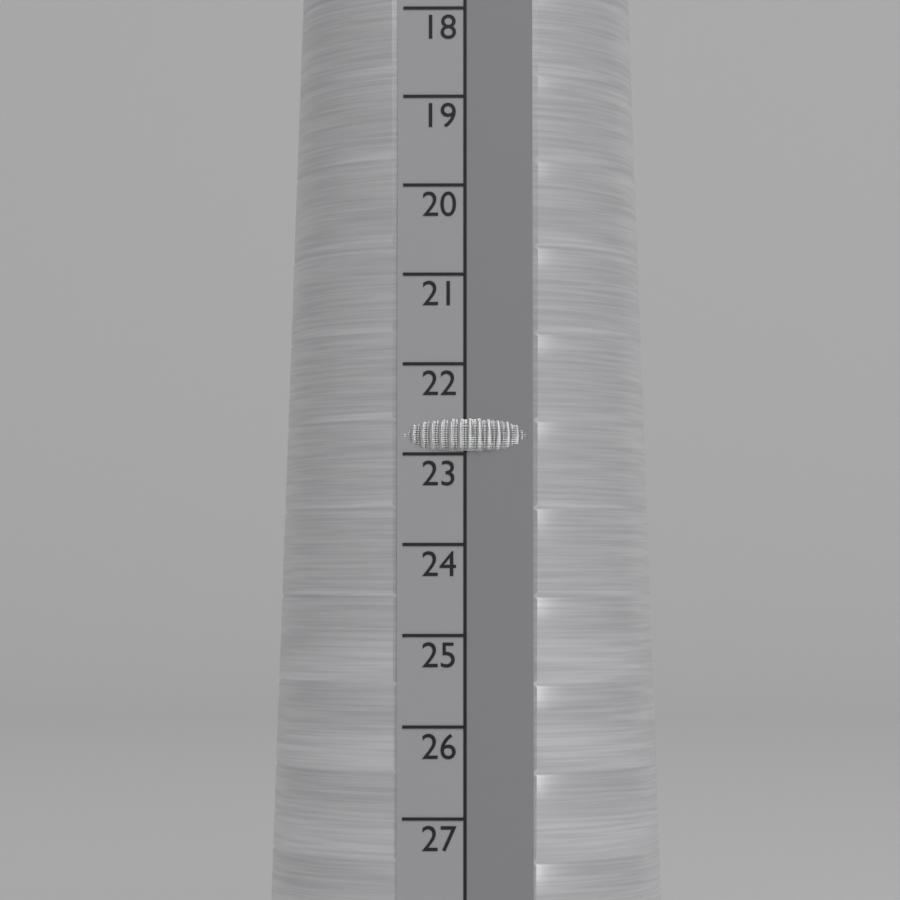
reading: 23 (no unit)
